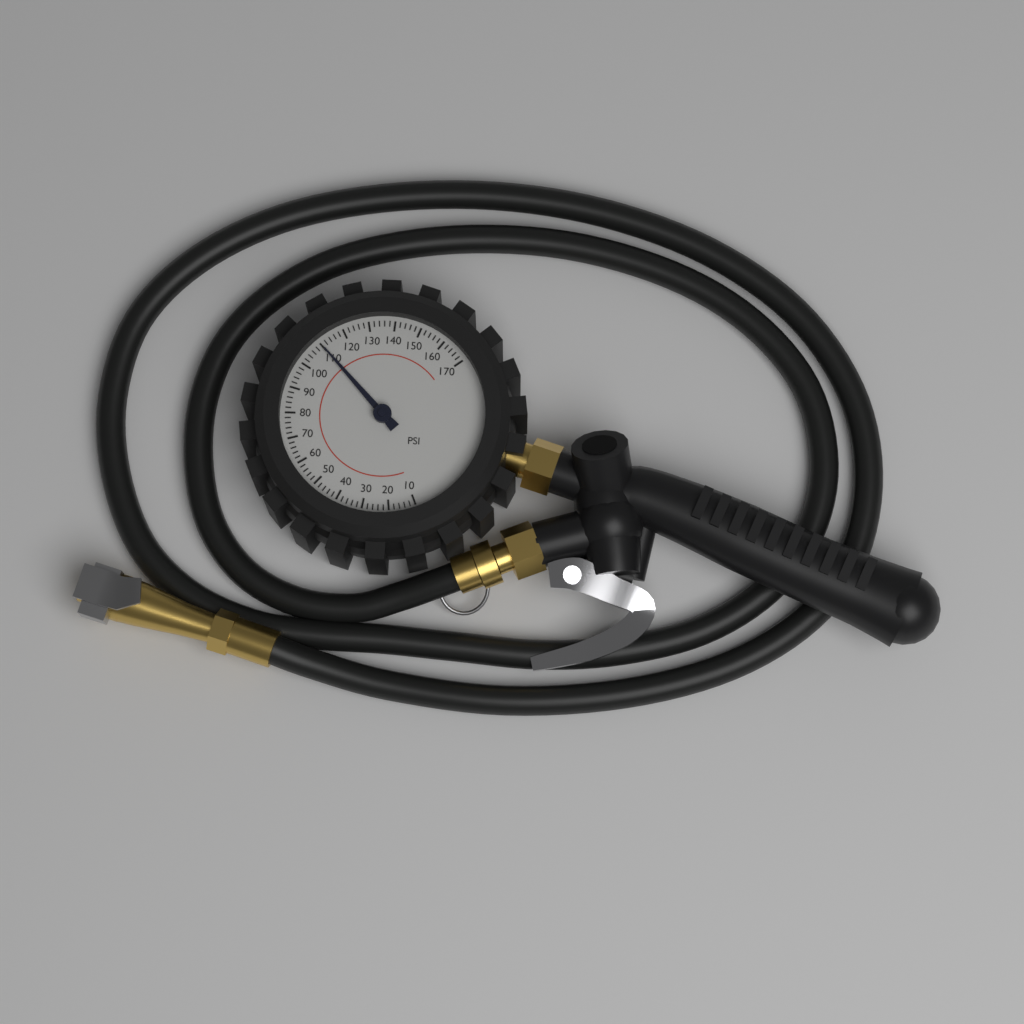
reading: 110 psi
